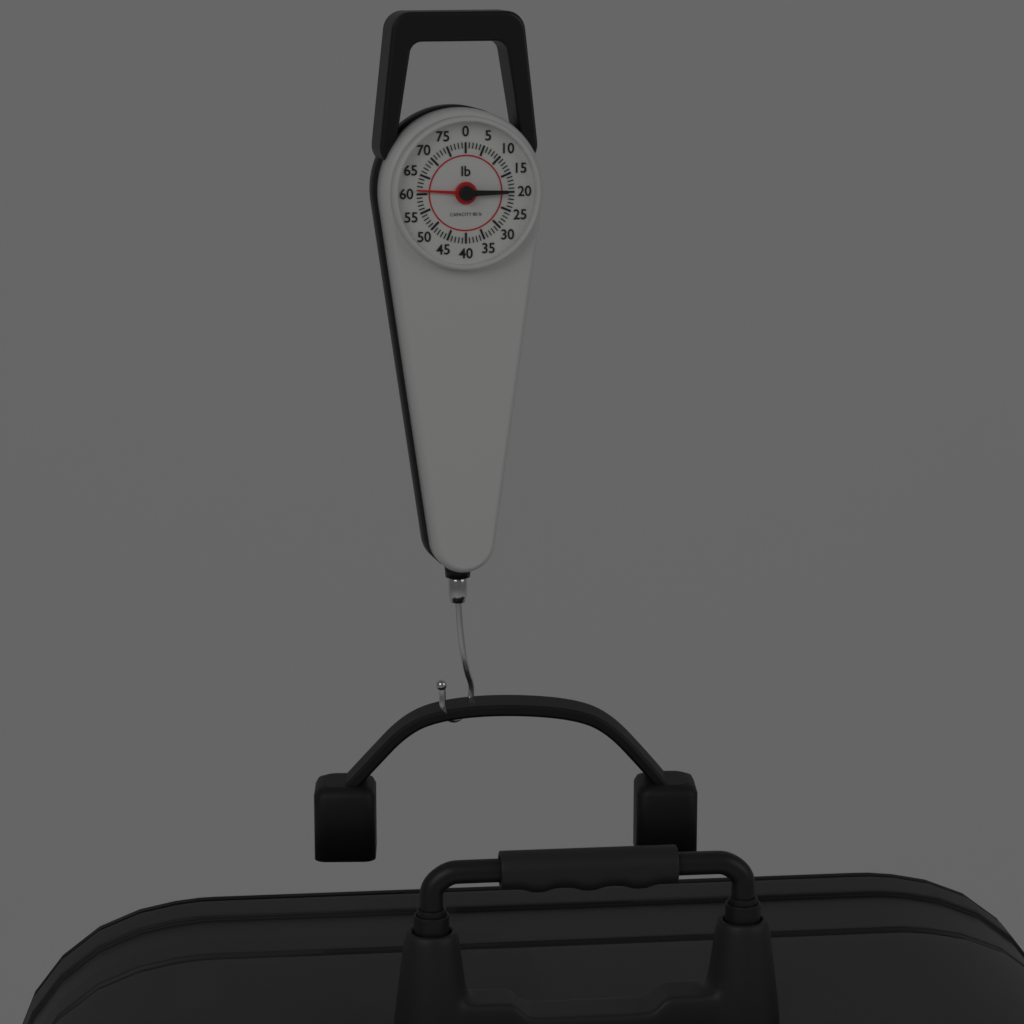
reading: 61 lb
